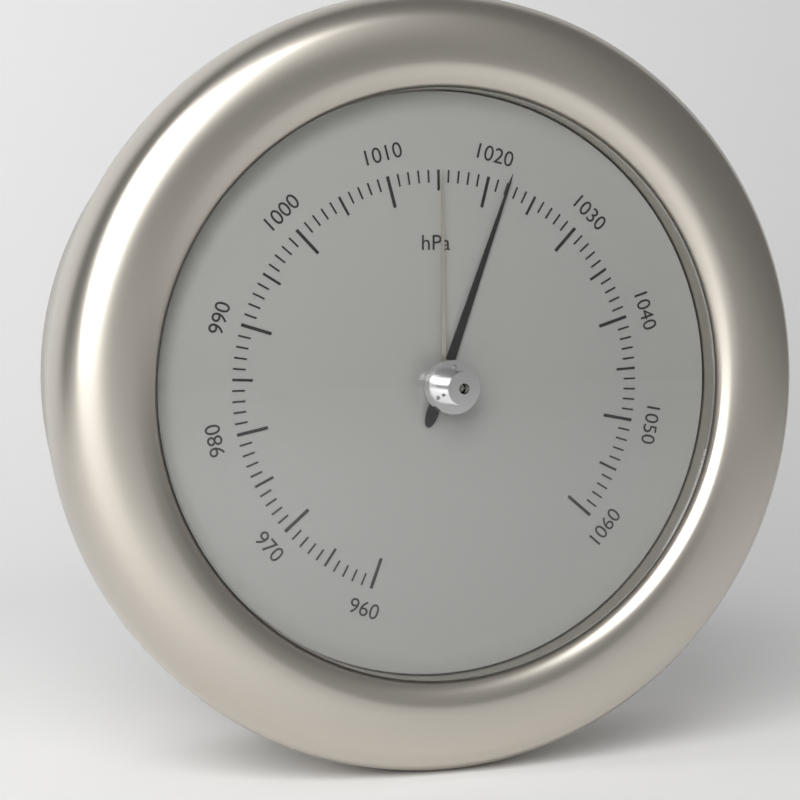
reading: 1022 hPa
